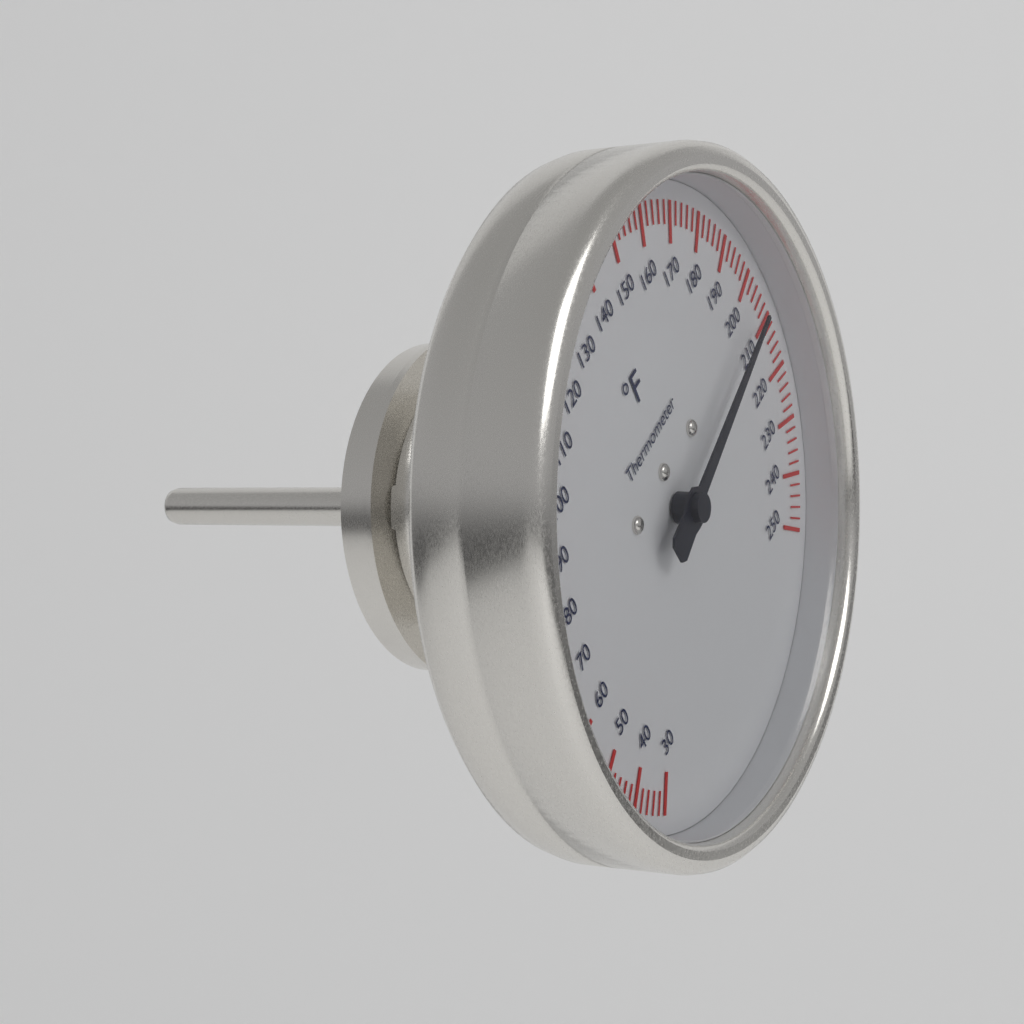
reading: 206 °F
